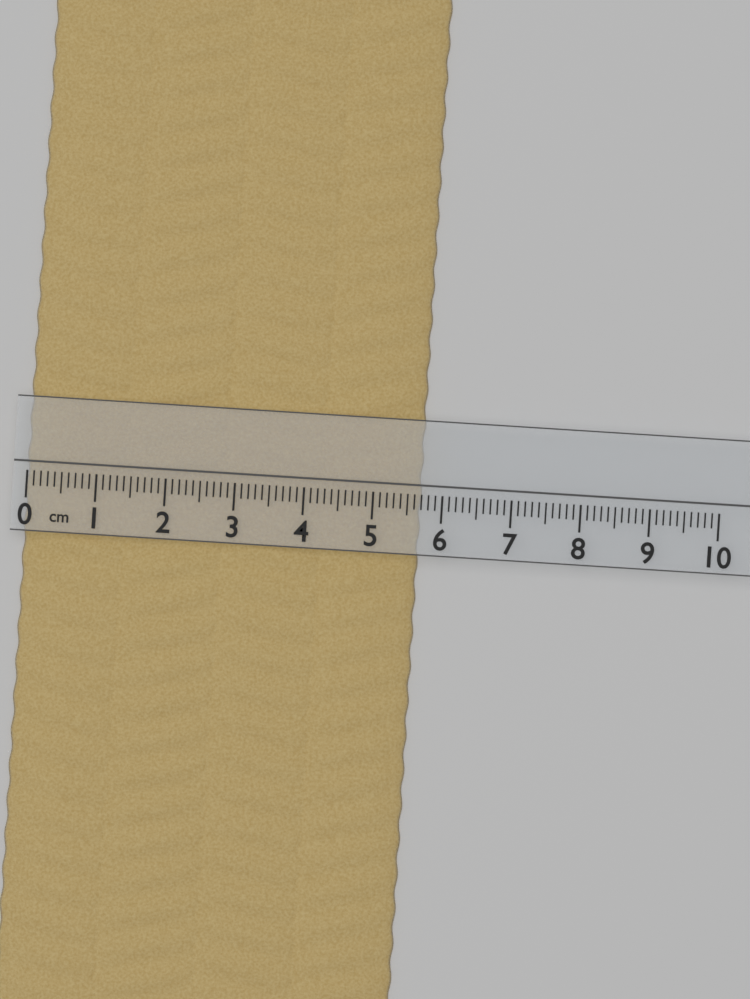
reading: 5.7 cm
